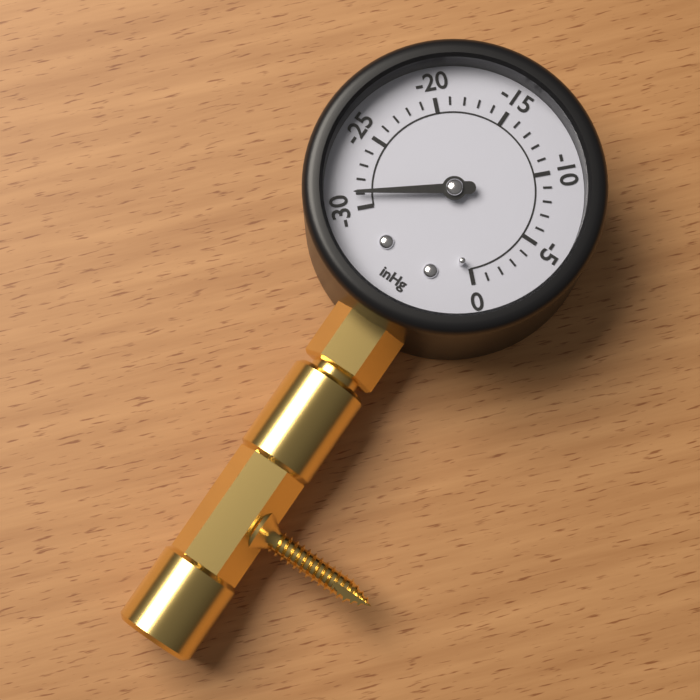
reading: -29 inHg
